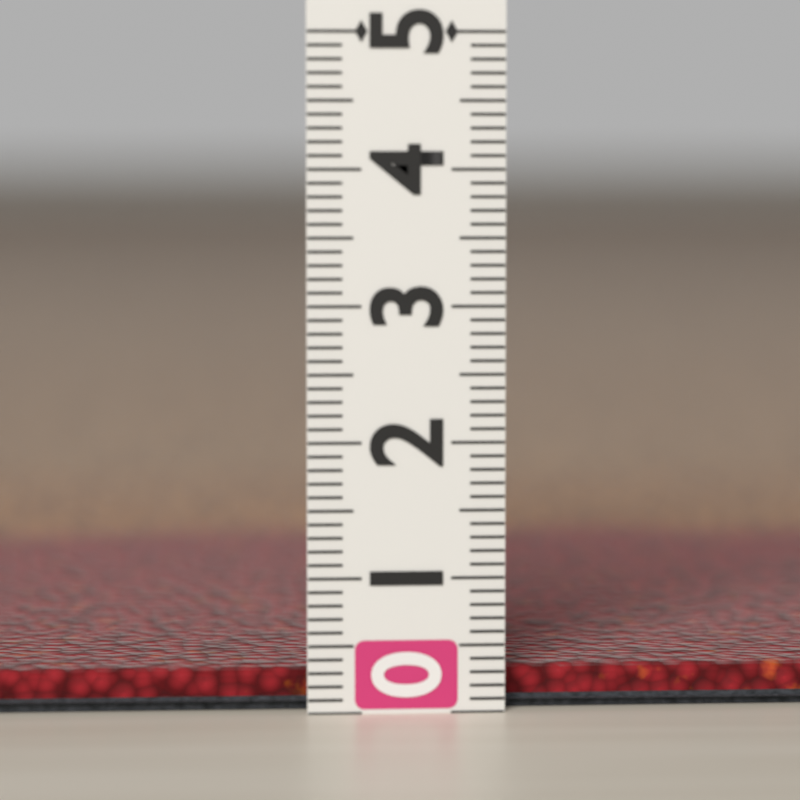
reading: 0.3 (no unit)
